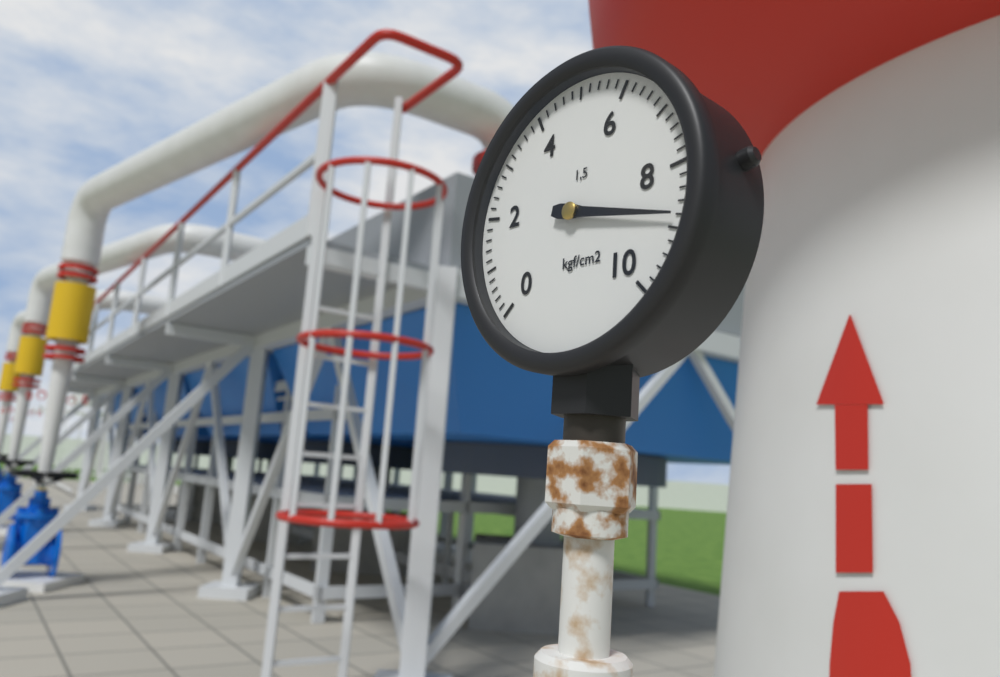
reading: 8.8 kgf/cm²
